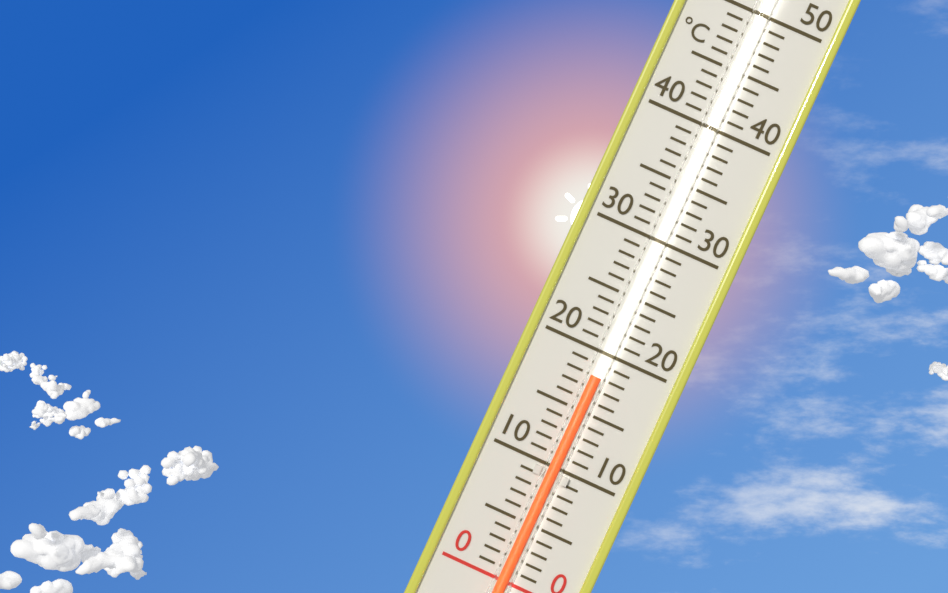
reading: 18 °C
